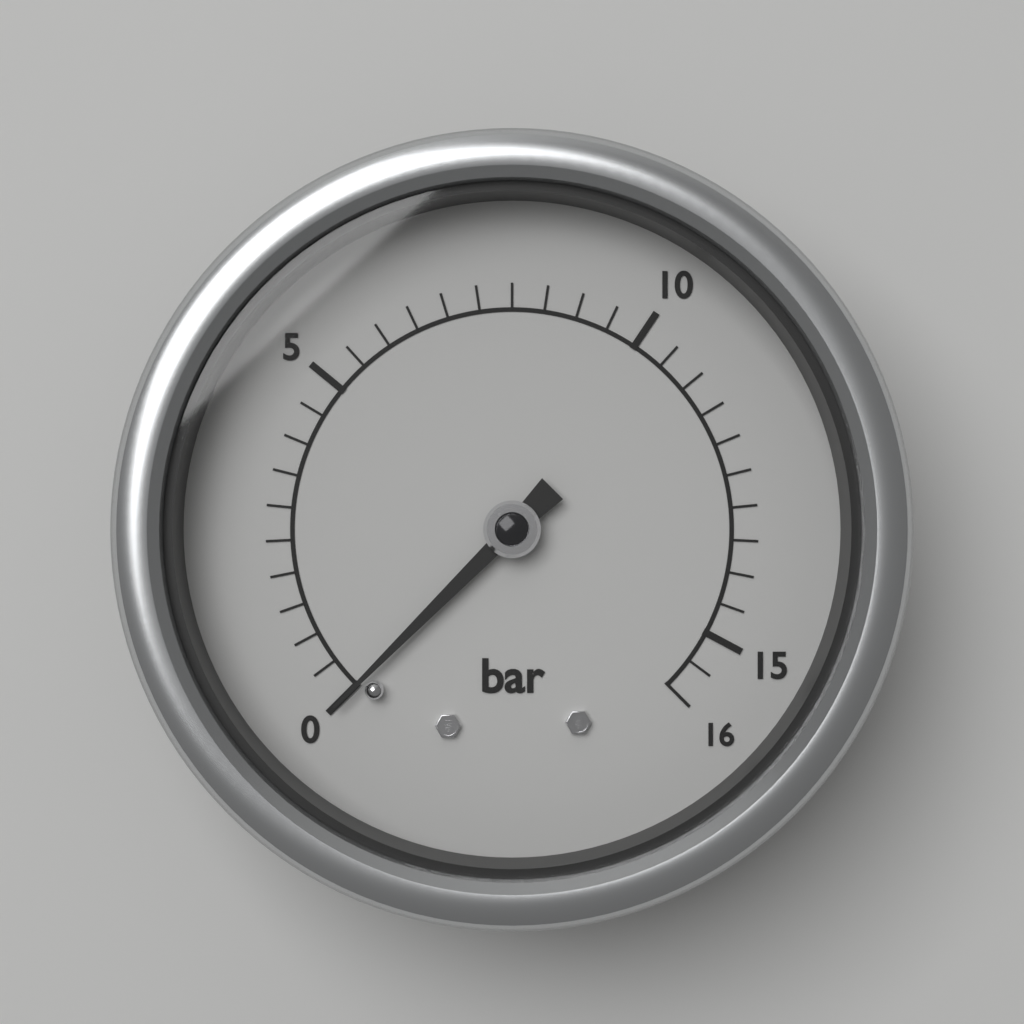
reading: 0.0 bar
